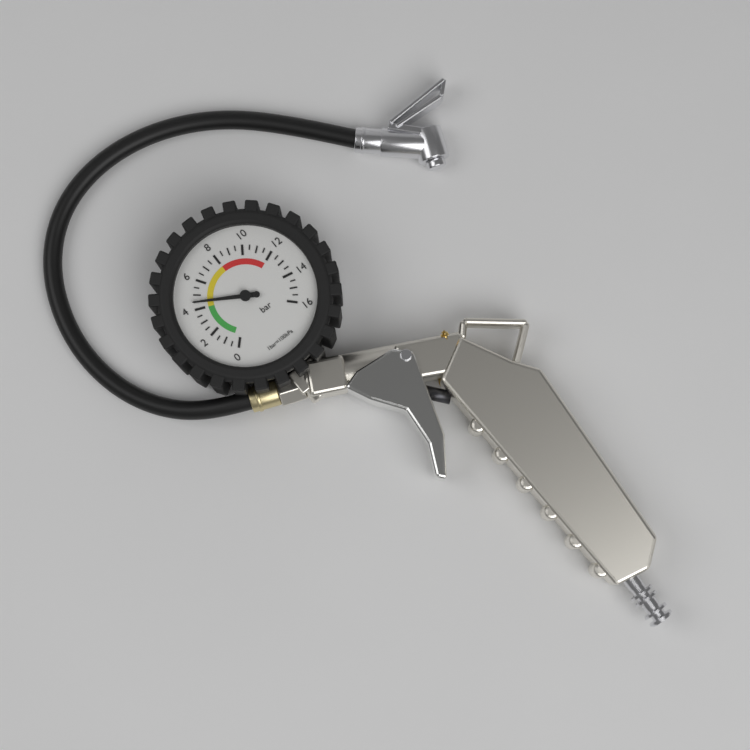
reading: 4.5 bar
